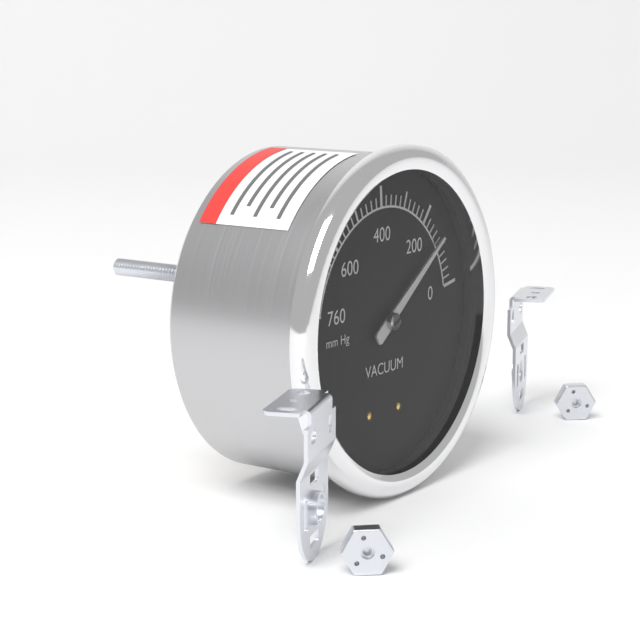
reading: 120 mm Hg
